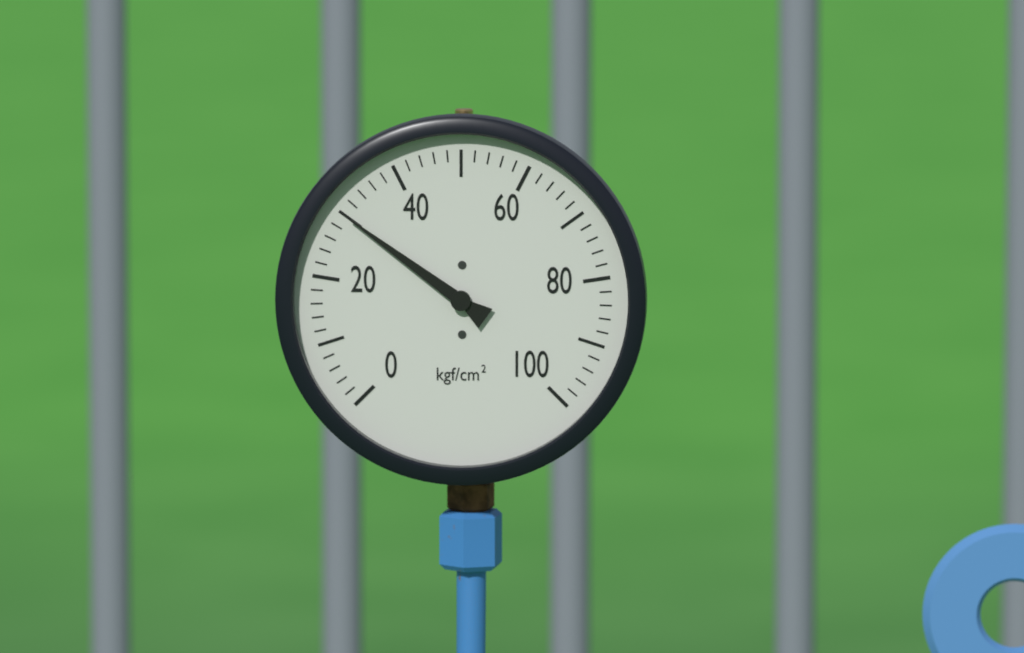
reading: 30 kgf/cm²
